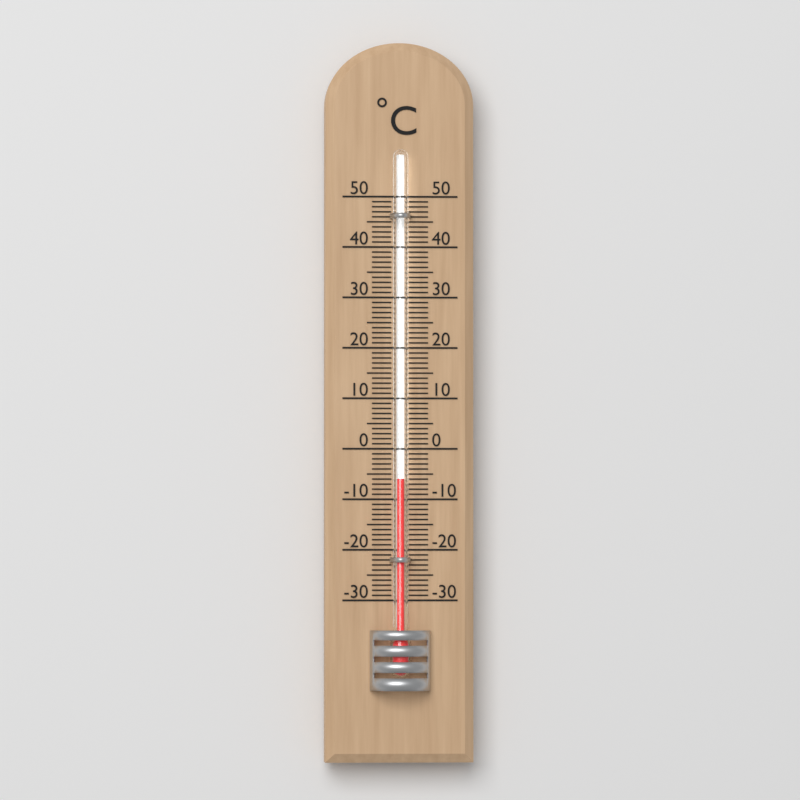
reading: -6 °C
